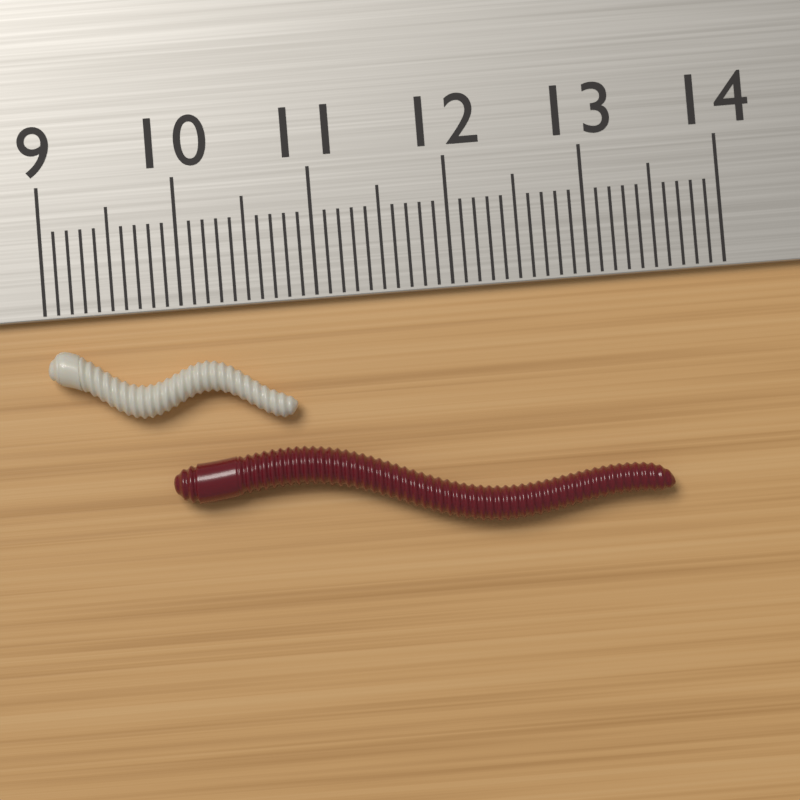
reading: 10.8 cm
